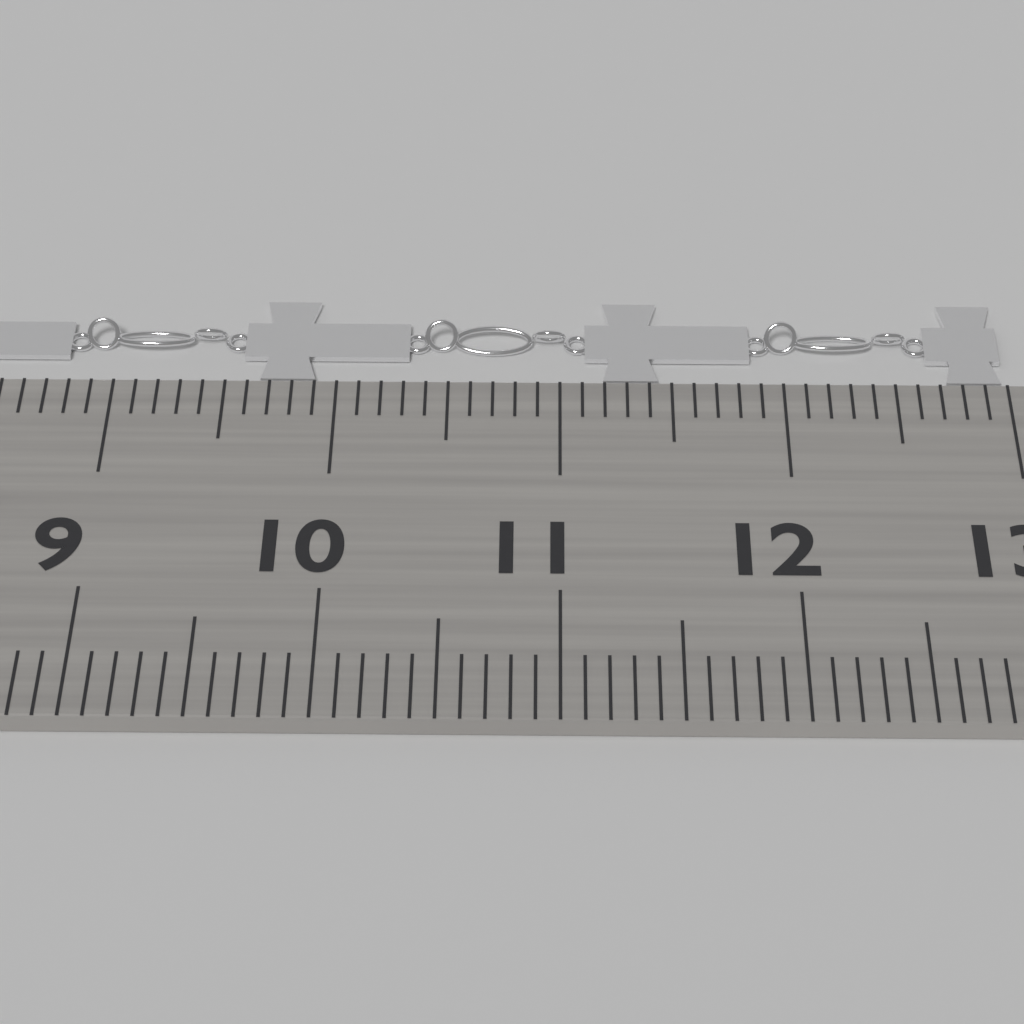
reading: 13.0 cm
